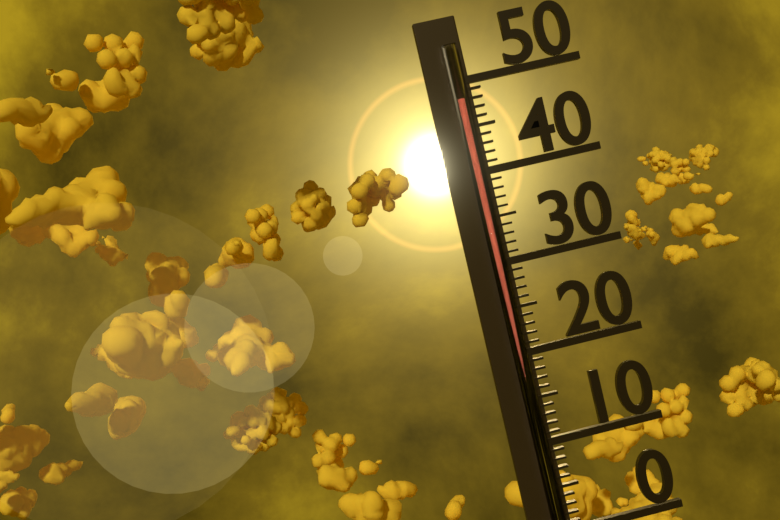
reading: 48 (no unit)
